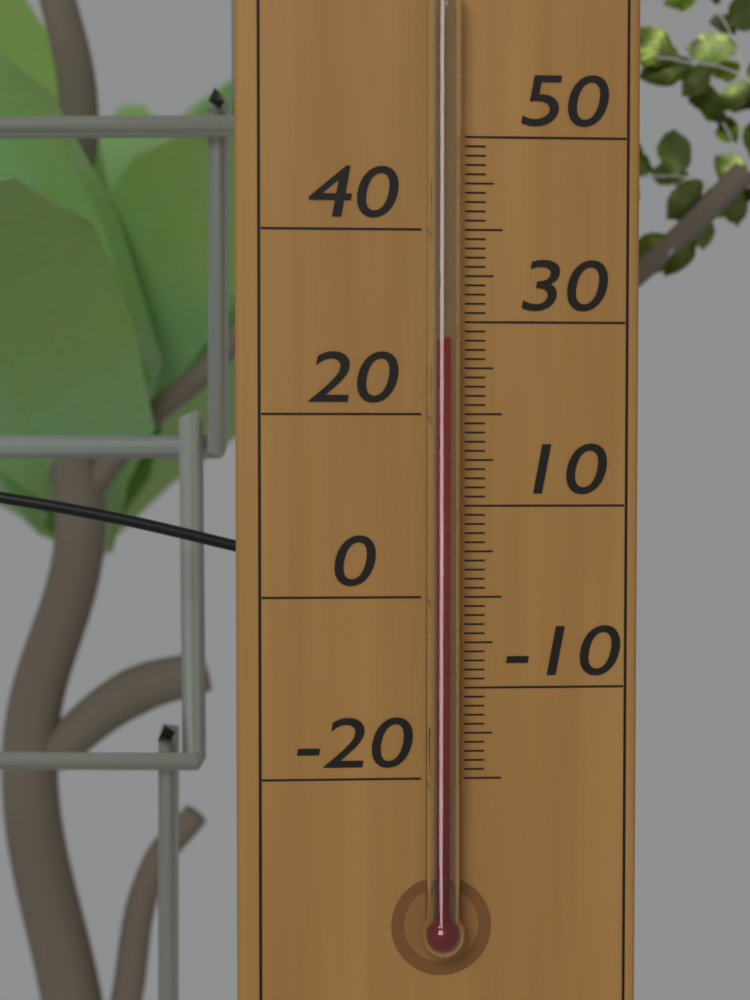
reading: 28 °C
